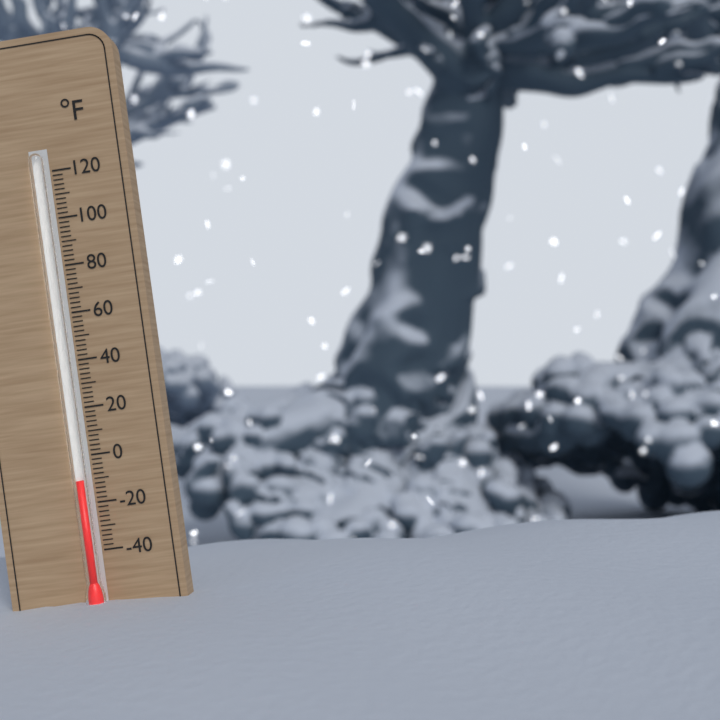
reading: -10 °F
